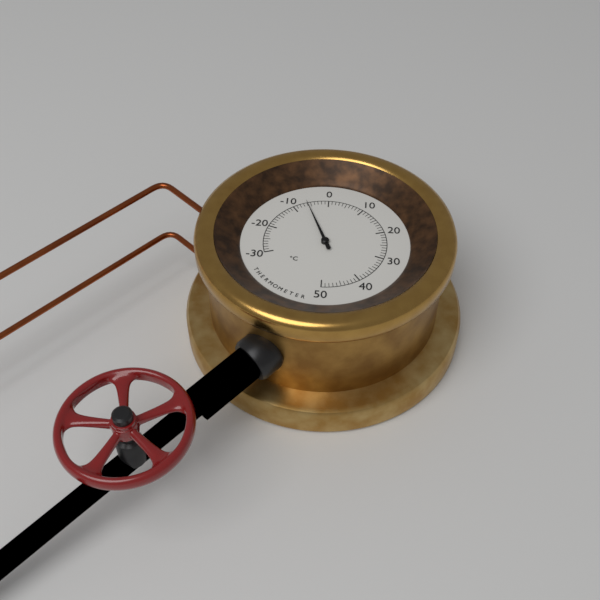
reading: -6 °C
